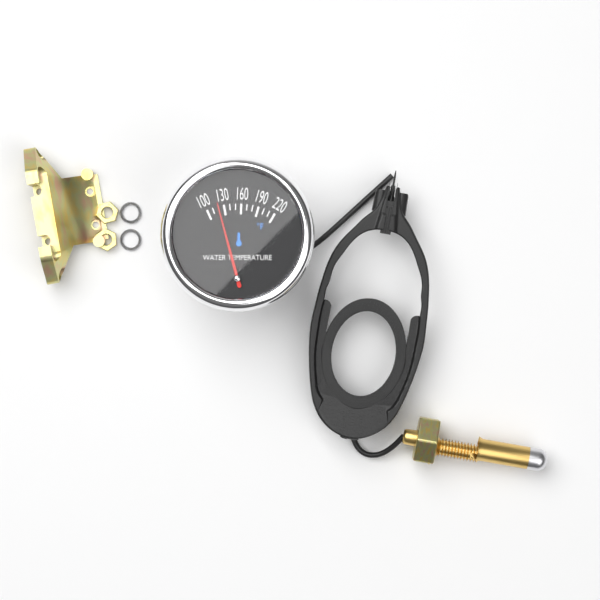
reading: 120 °F
